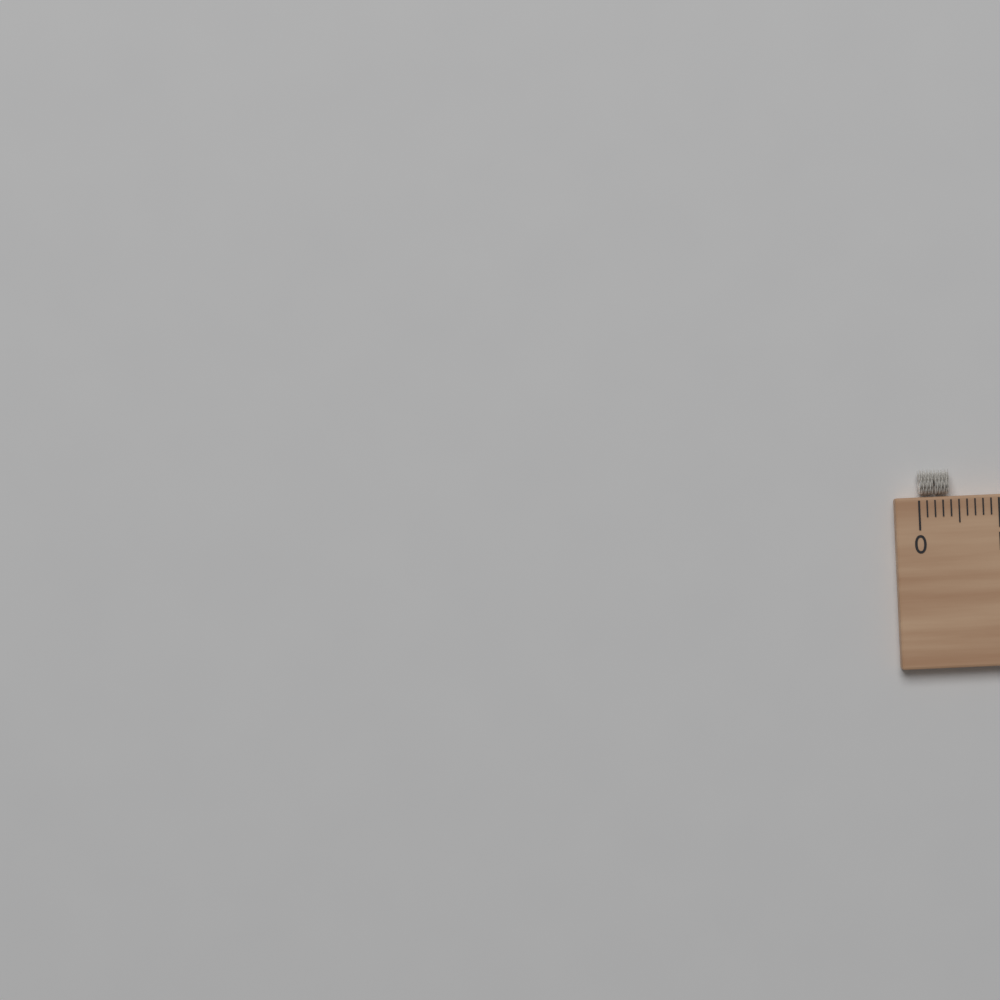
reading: 0.4 cm
